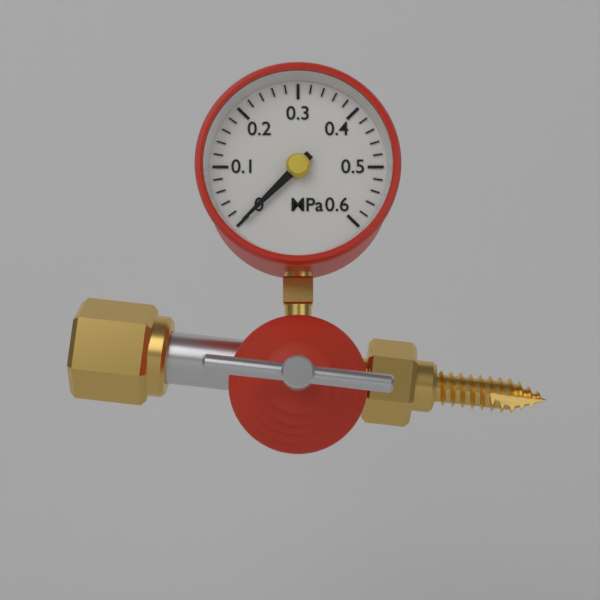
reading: 0.00 MPa
